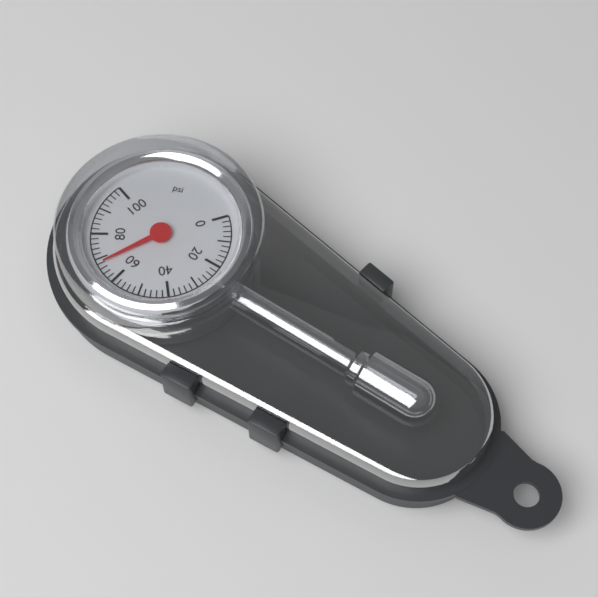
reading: 68 psi
